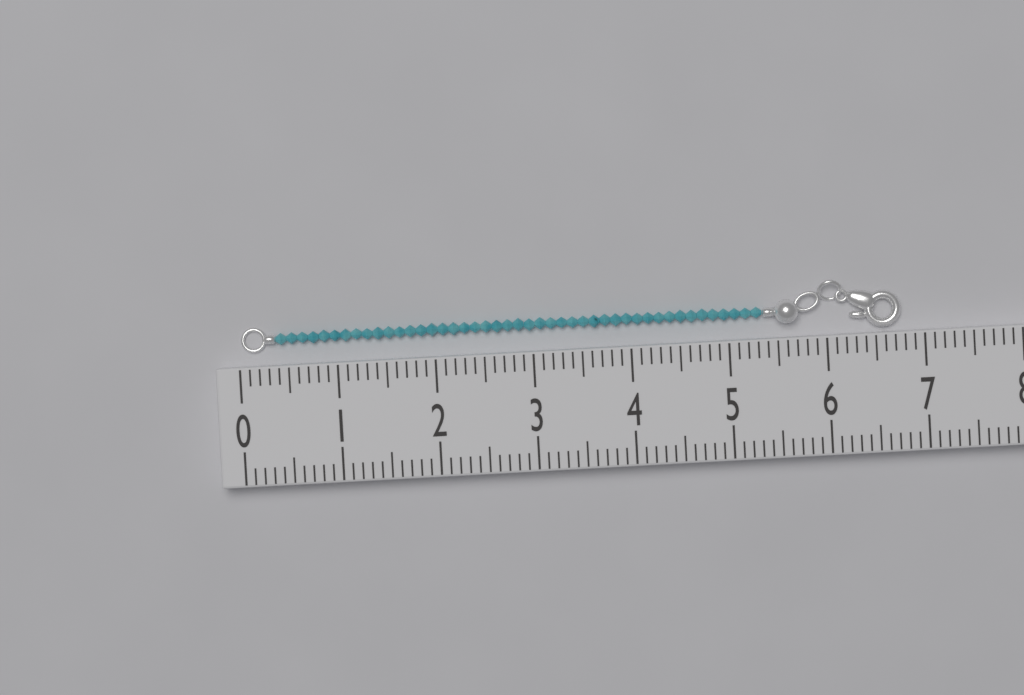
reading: 6.8 (no unit)
